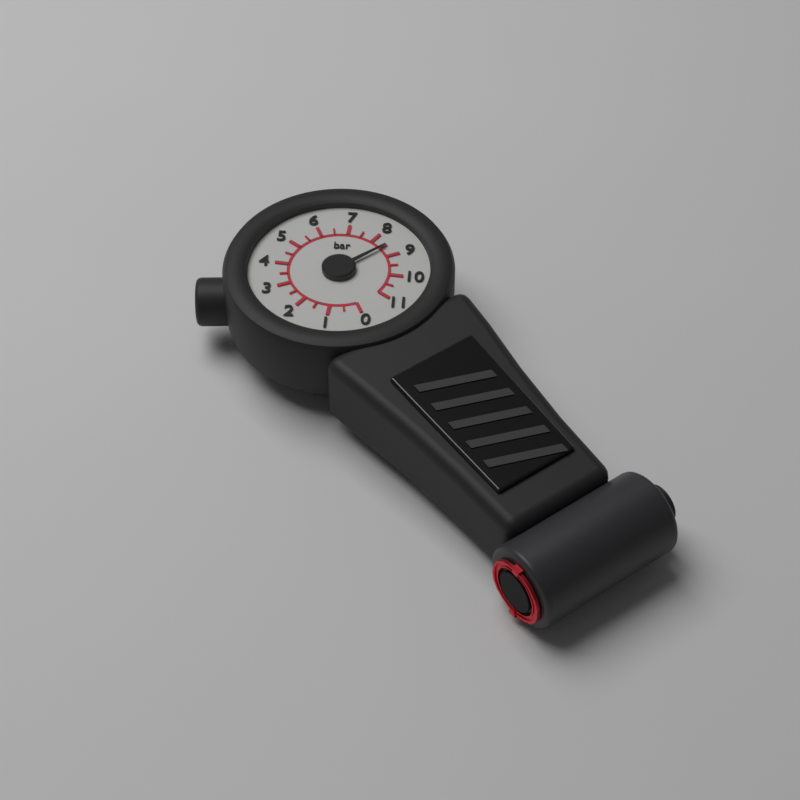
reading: 8.5 bar
